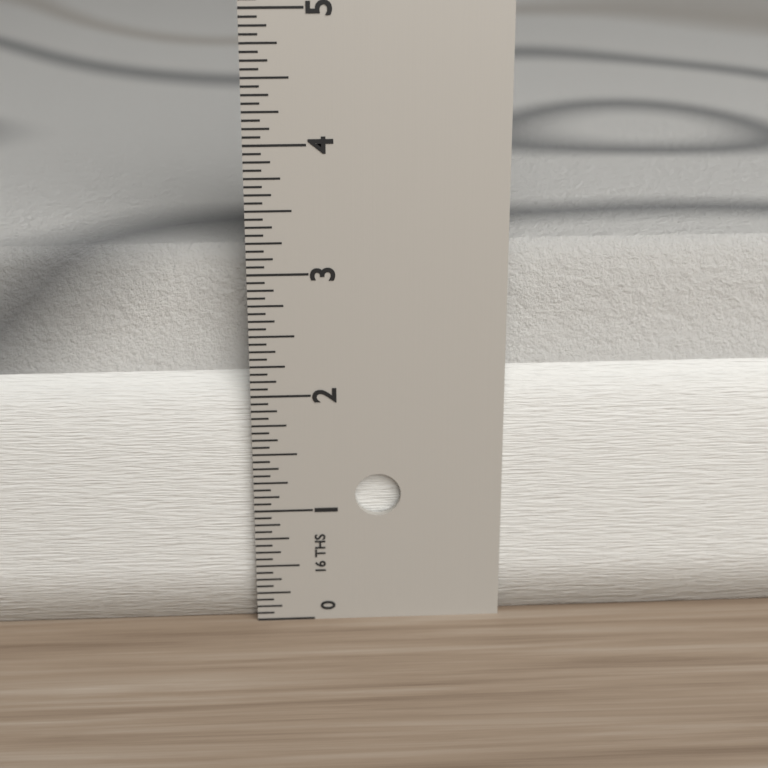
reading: 3.1250 in
